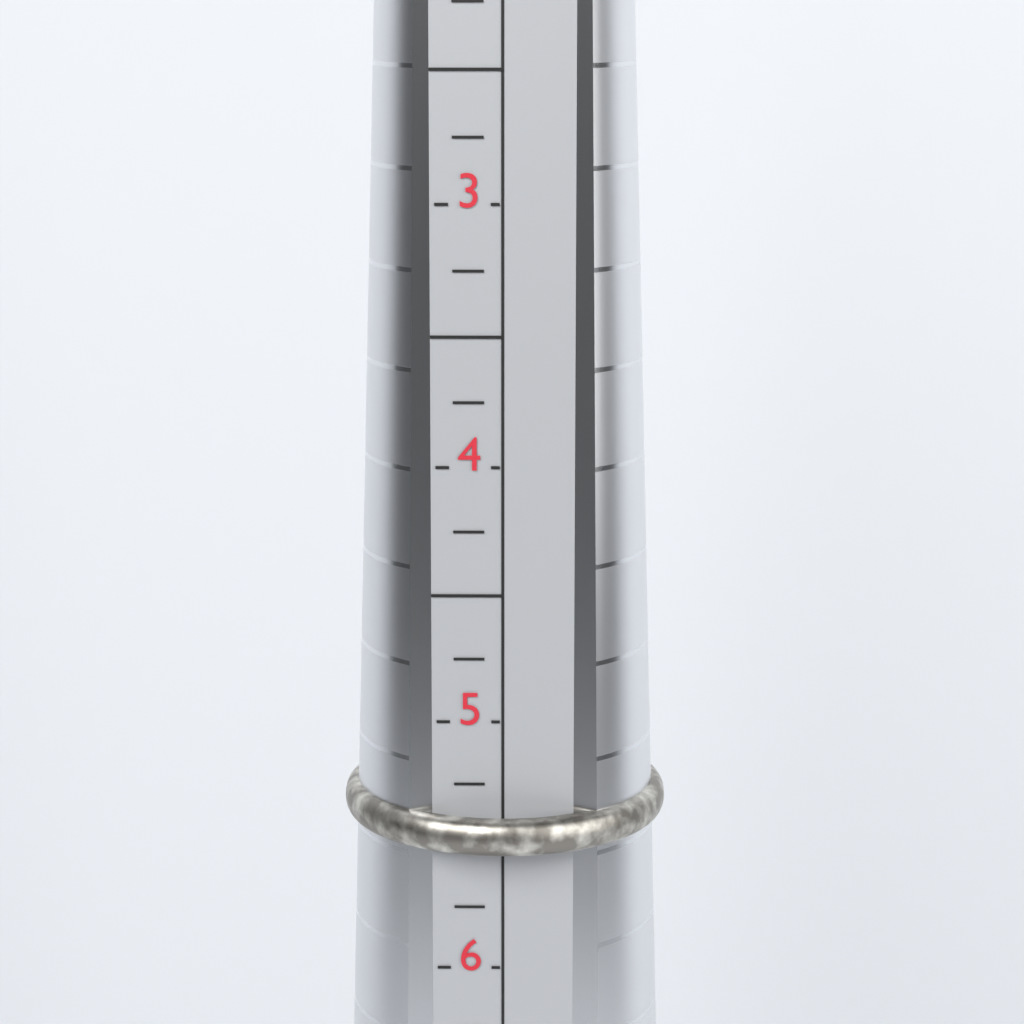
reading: 5.50 (no unit)
